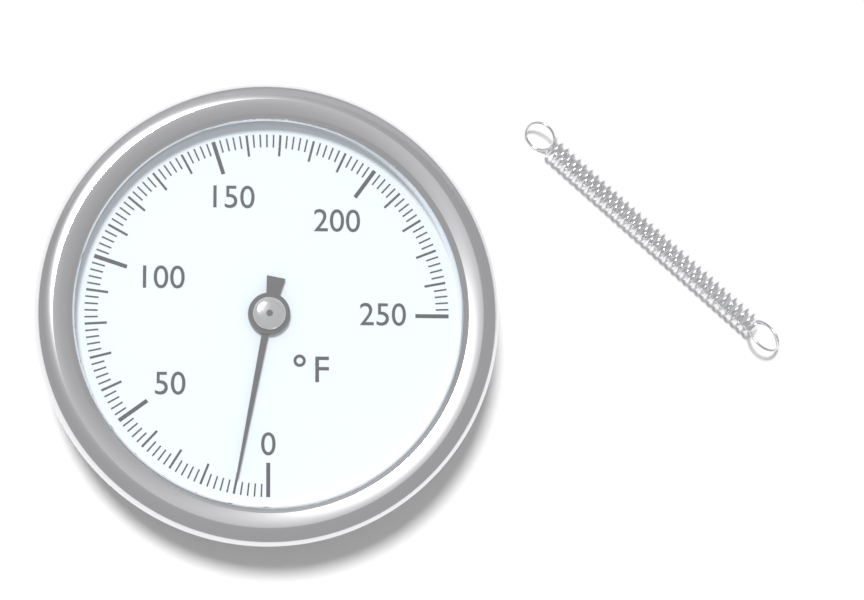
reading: 10 °F
